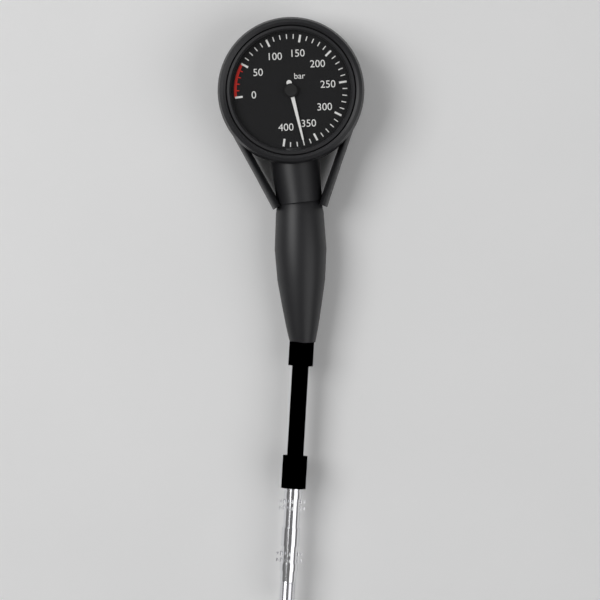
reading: 370 bar
